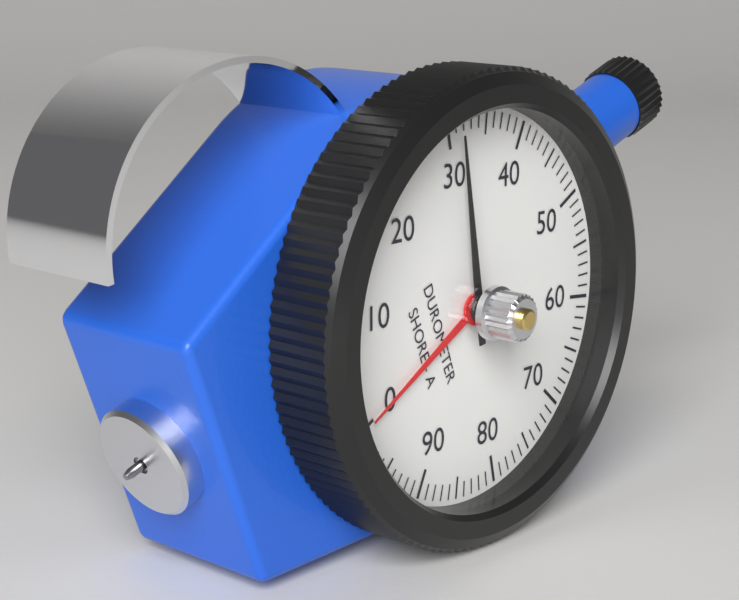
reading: 31 Shore A
